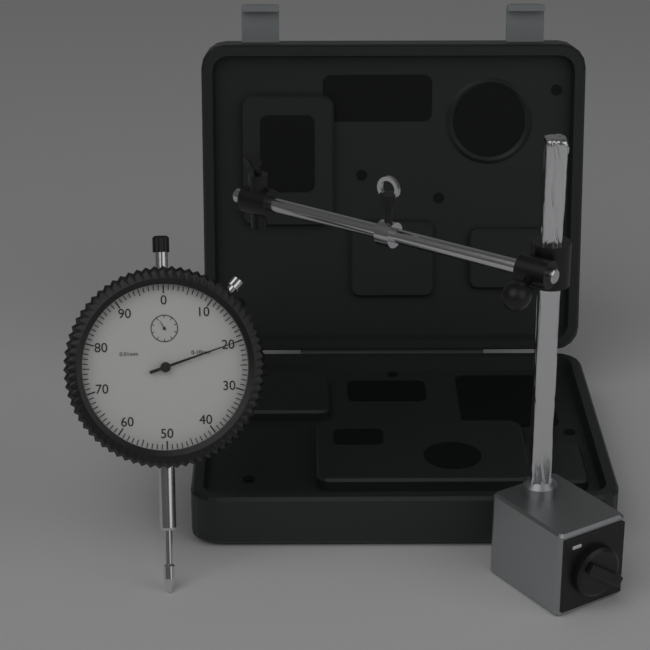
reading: 0.20 mm
